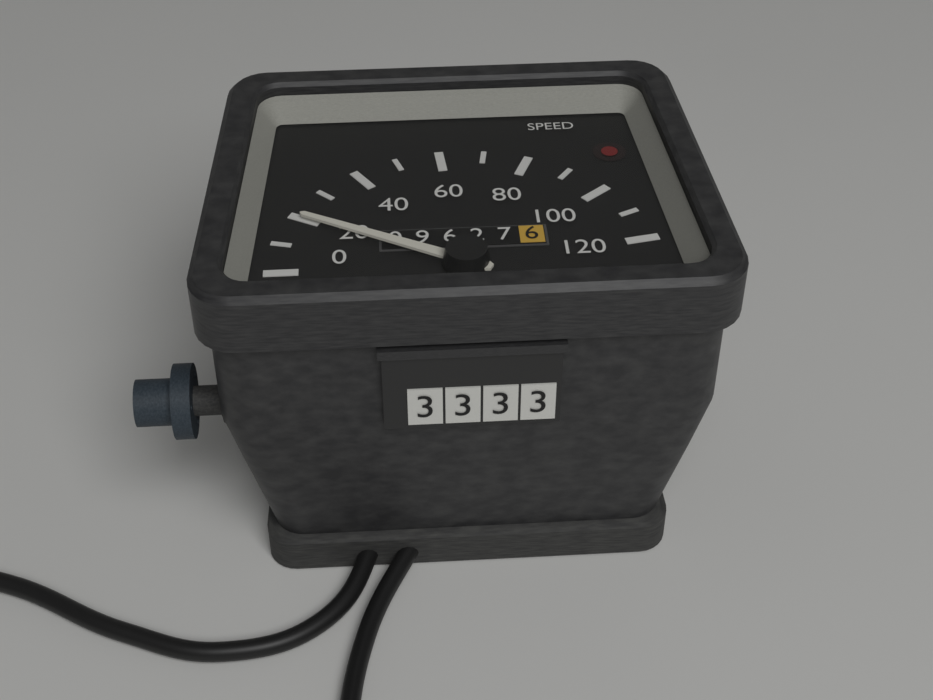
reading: 20 (no unit)
